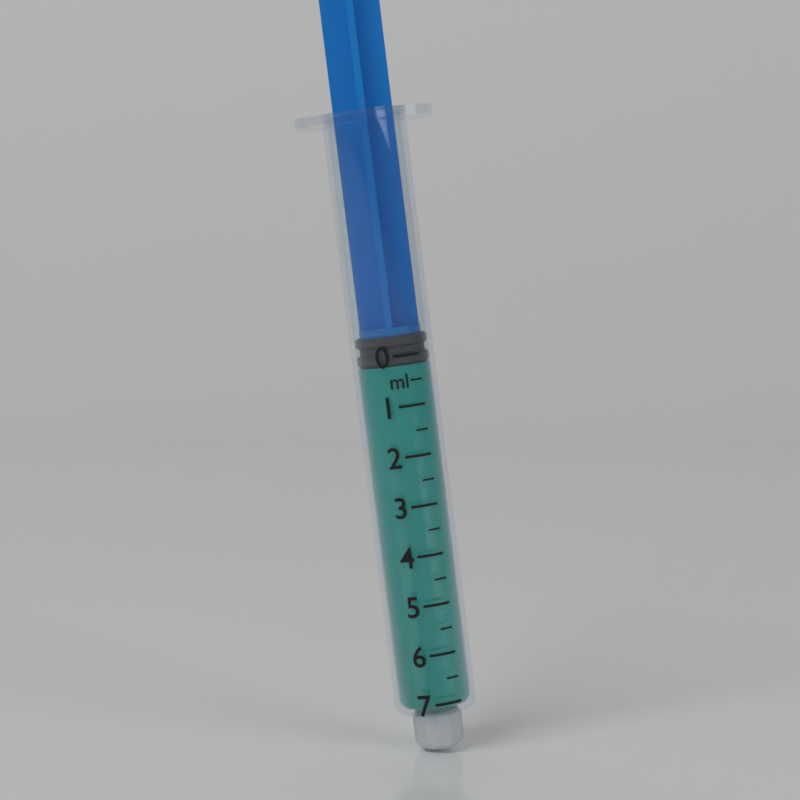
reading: 0.2 ml
